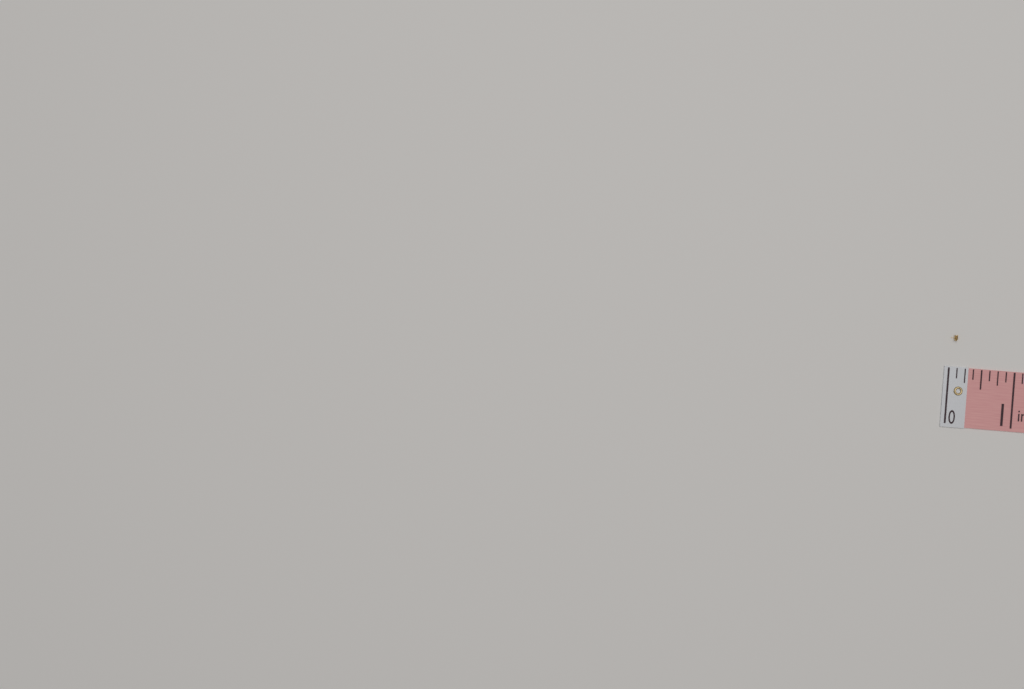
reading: 0.125 in
